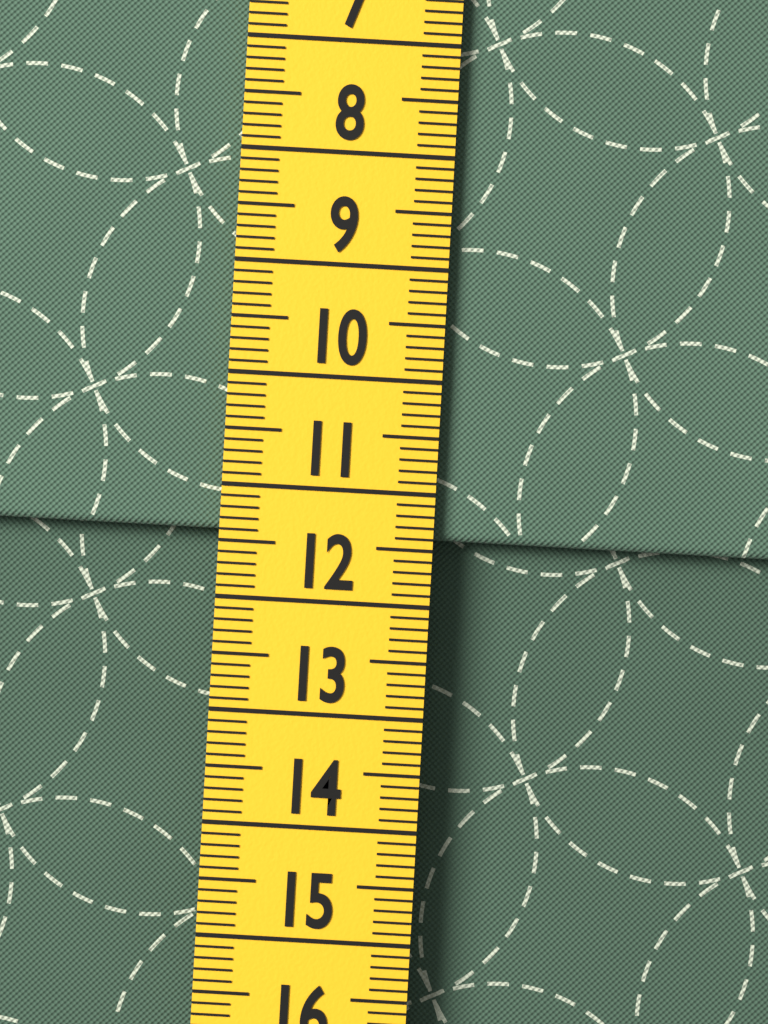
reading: 11.4 cm
